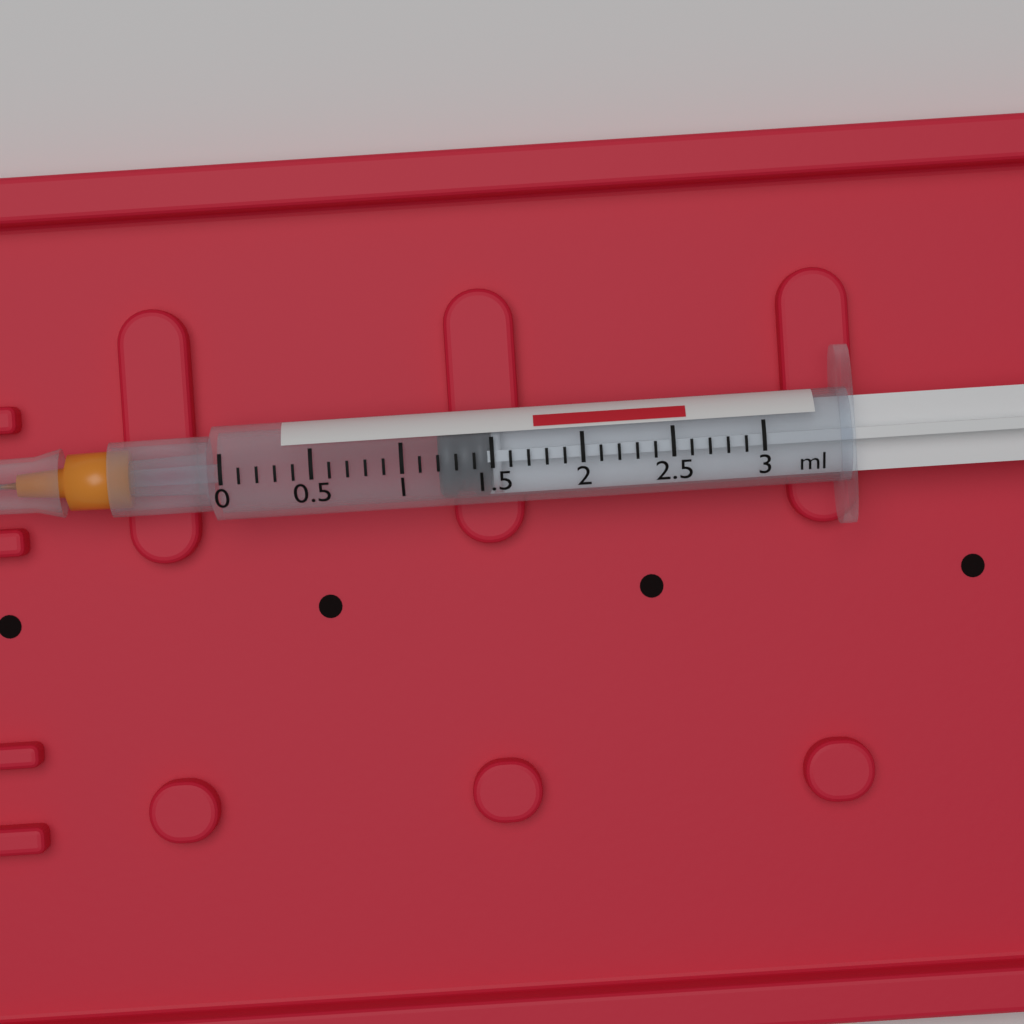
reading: 1.2 ml
